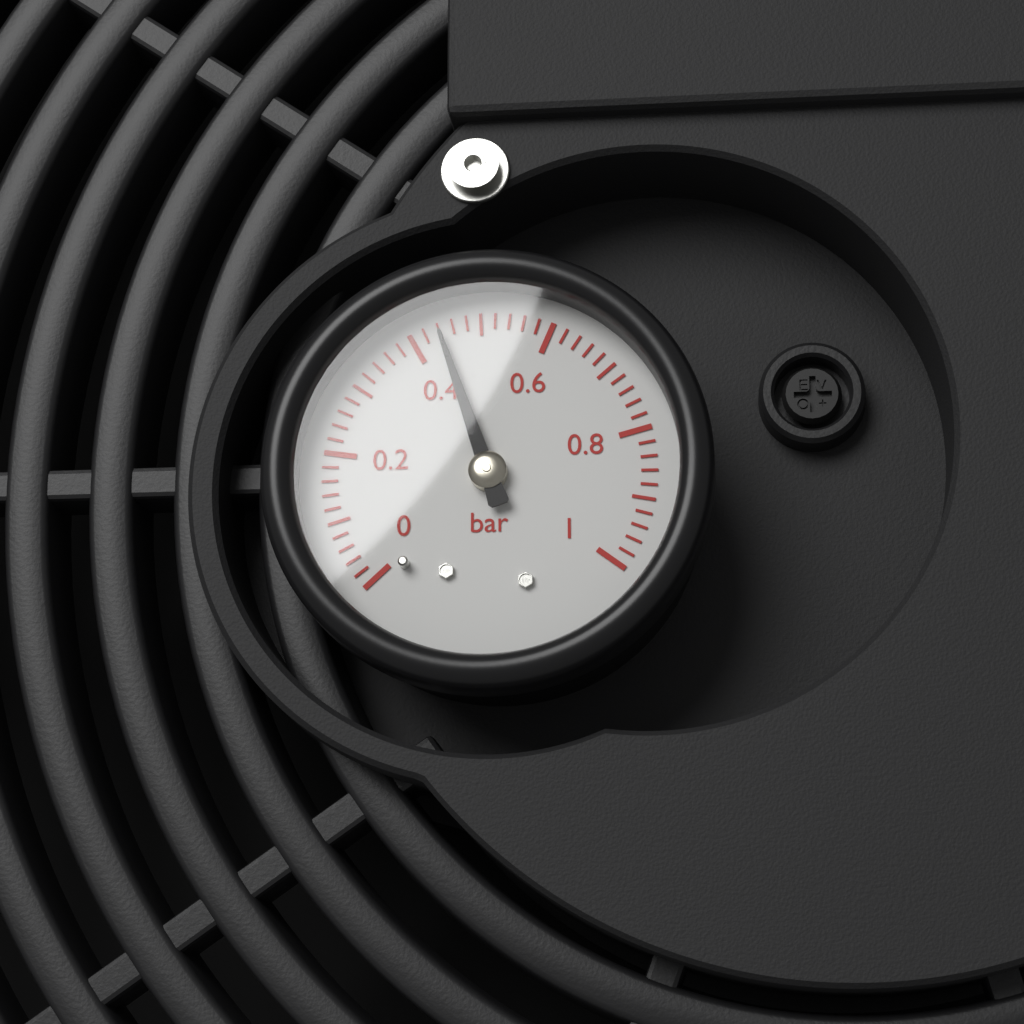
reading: 0.44 bar
